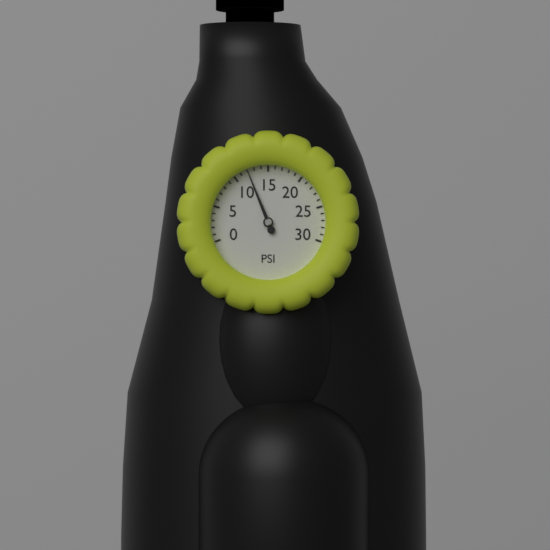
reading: 12 psi
